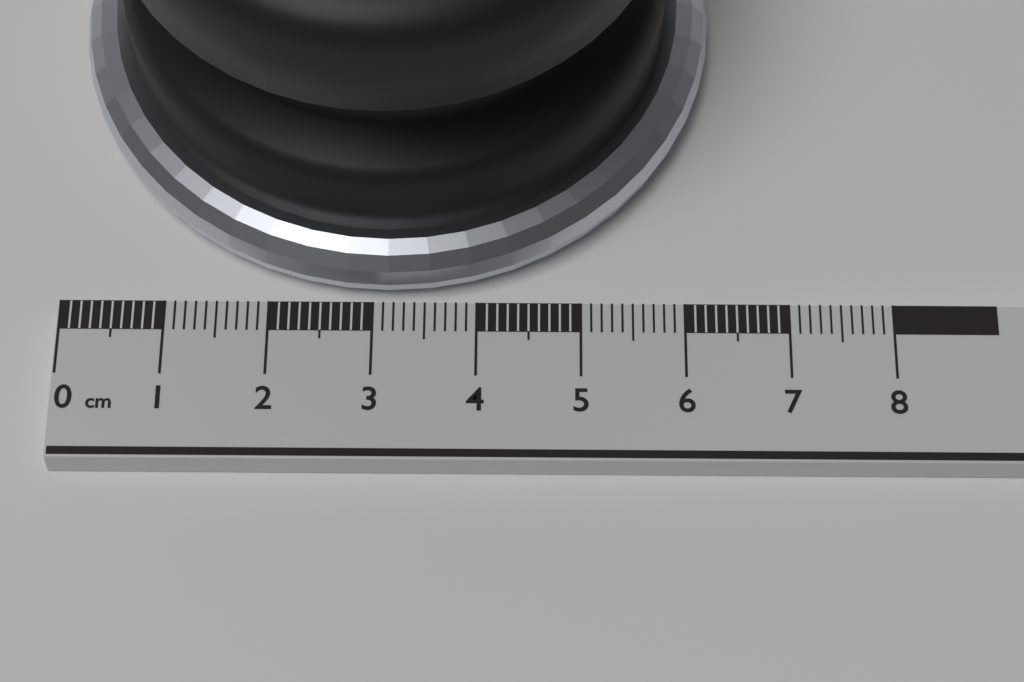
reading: 6.3 cm
